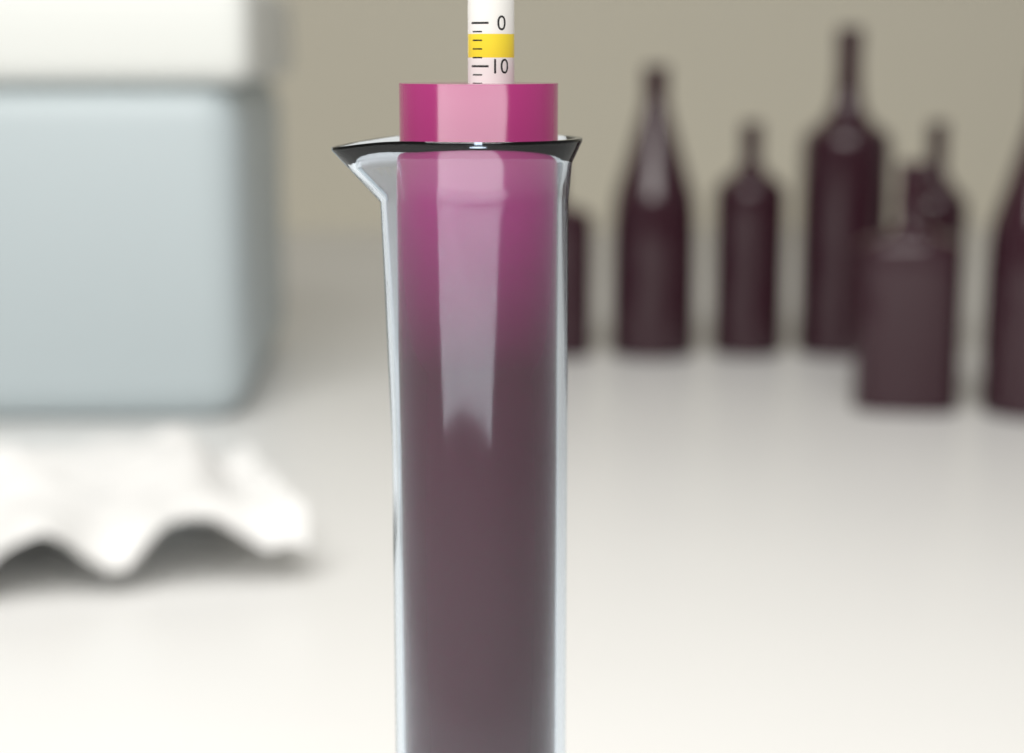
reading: 14 (no unit)
